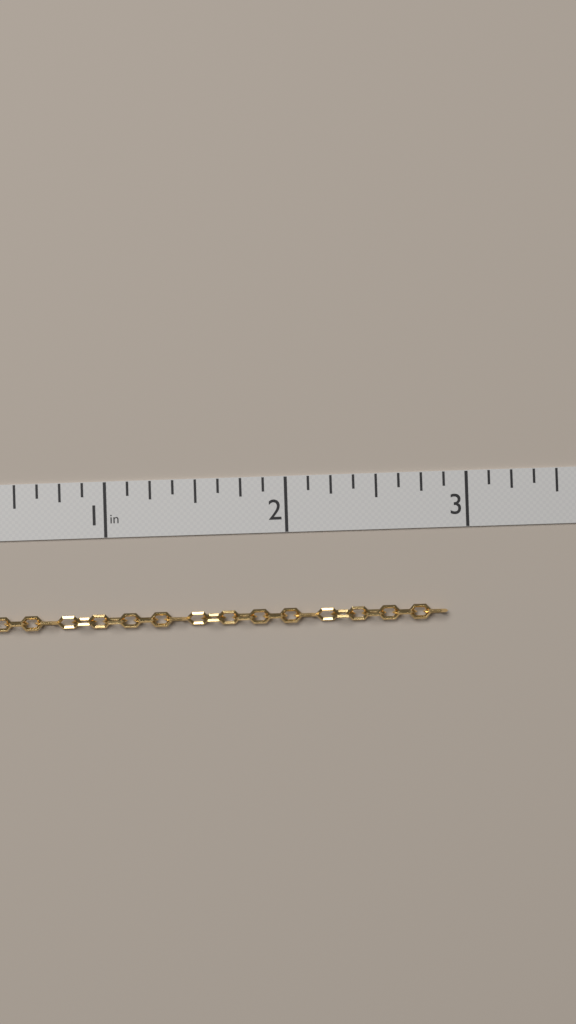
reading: 2.875 in
